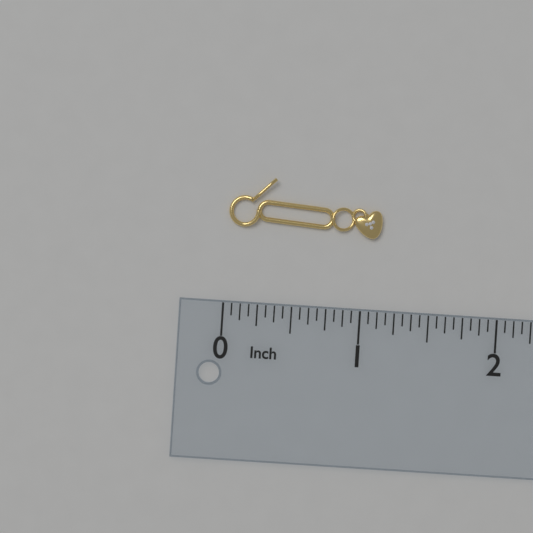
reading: 1.1250 in
